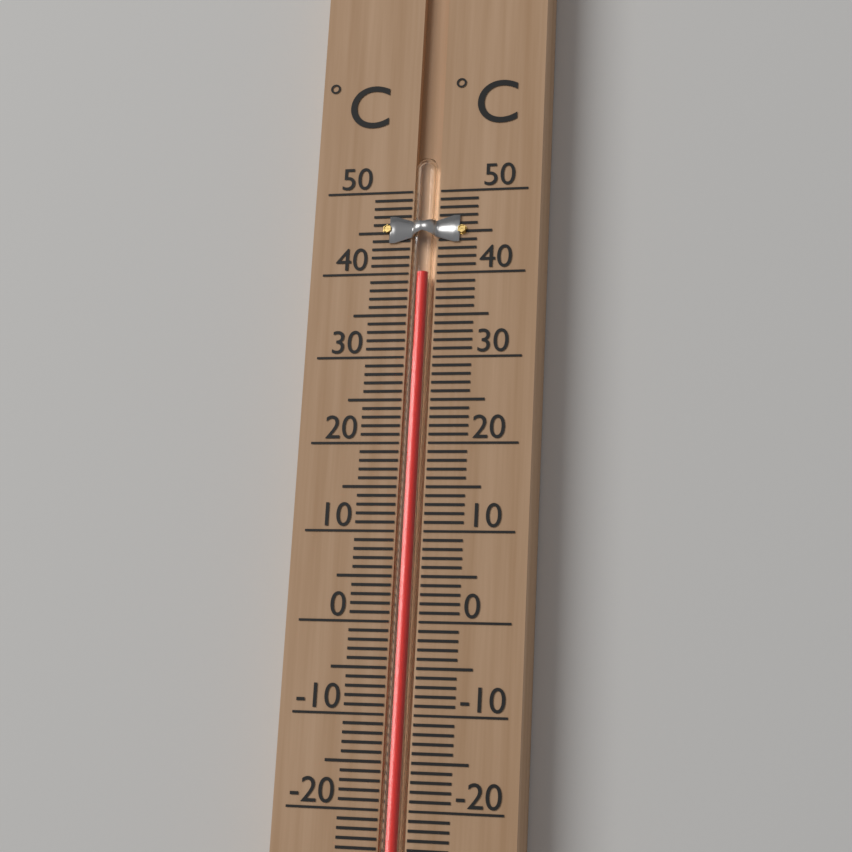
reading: 40 °C
